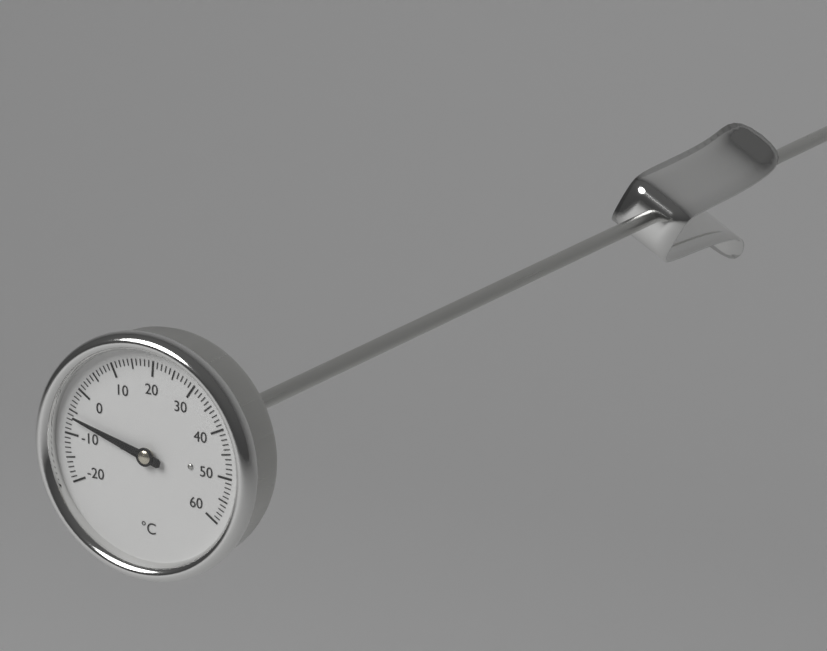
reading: -6 °C
